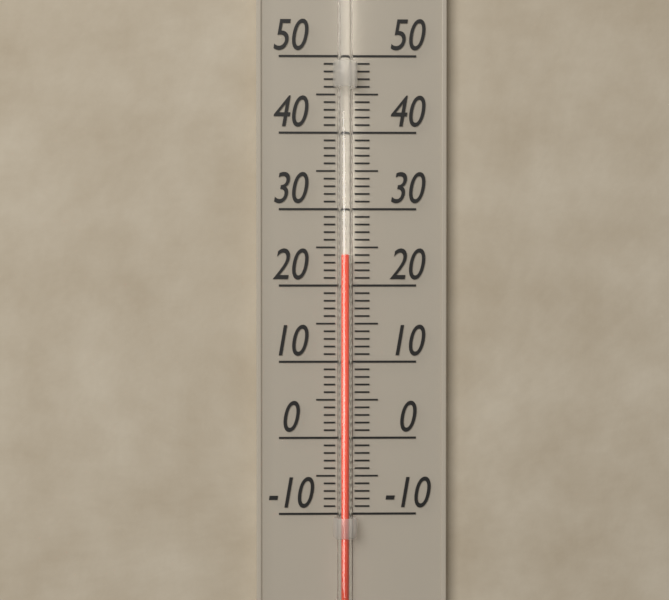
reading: 24 (no unit)
